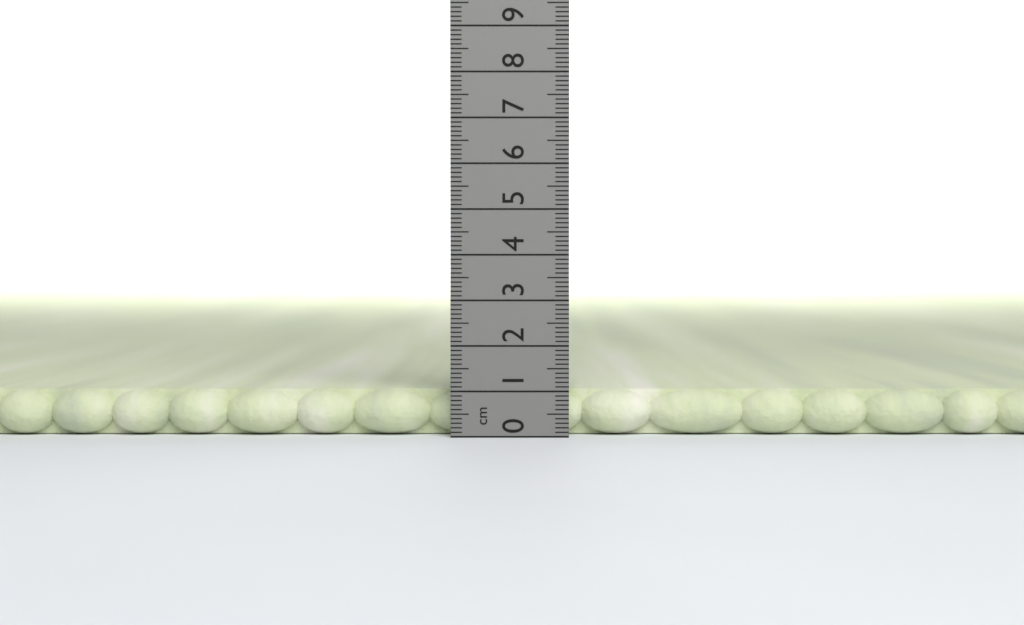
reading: 1.0 cm
